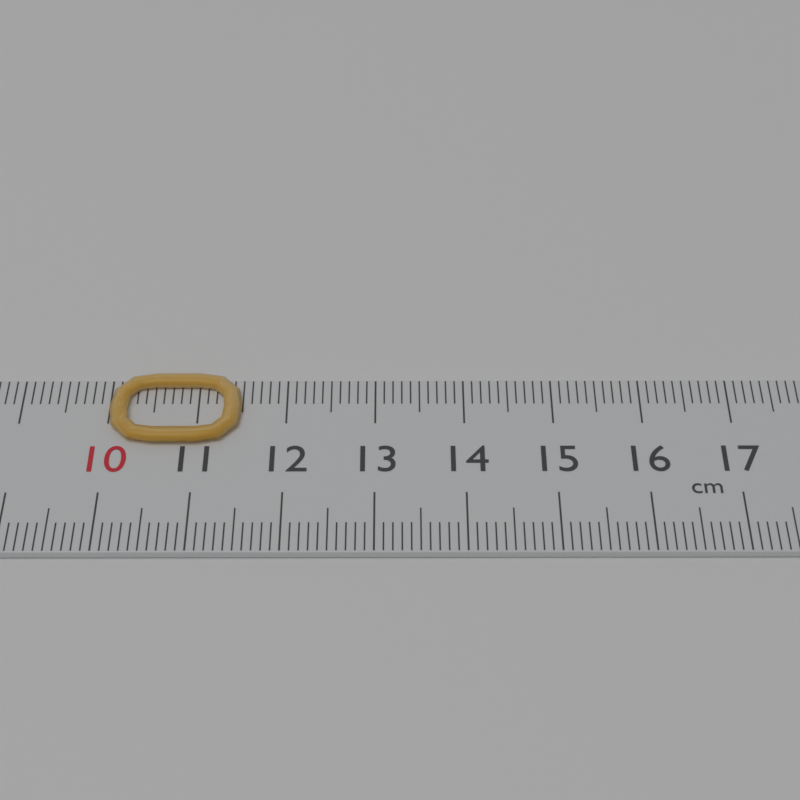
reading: 11.5 cm
